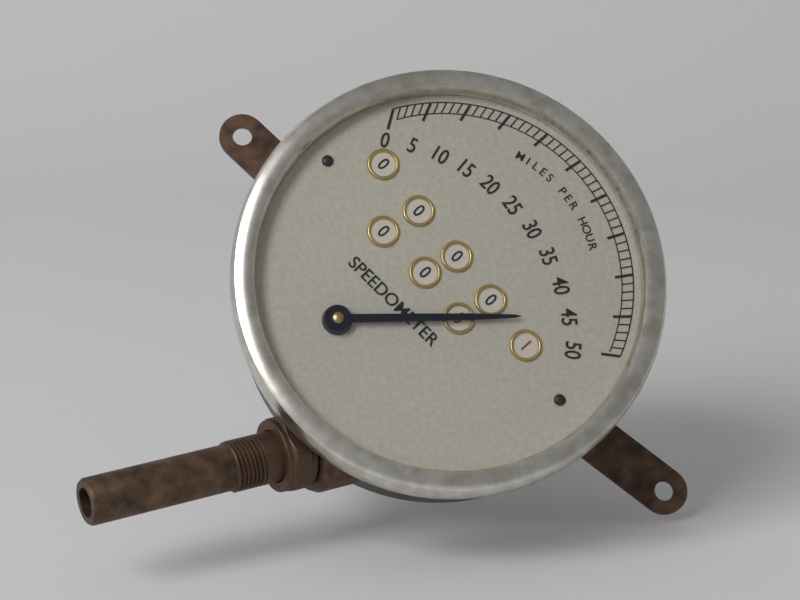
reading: 45 mph
